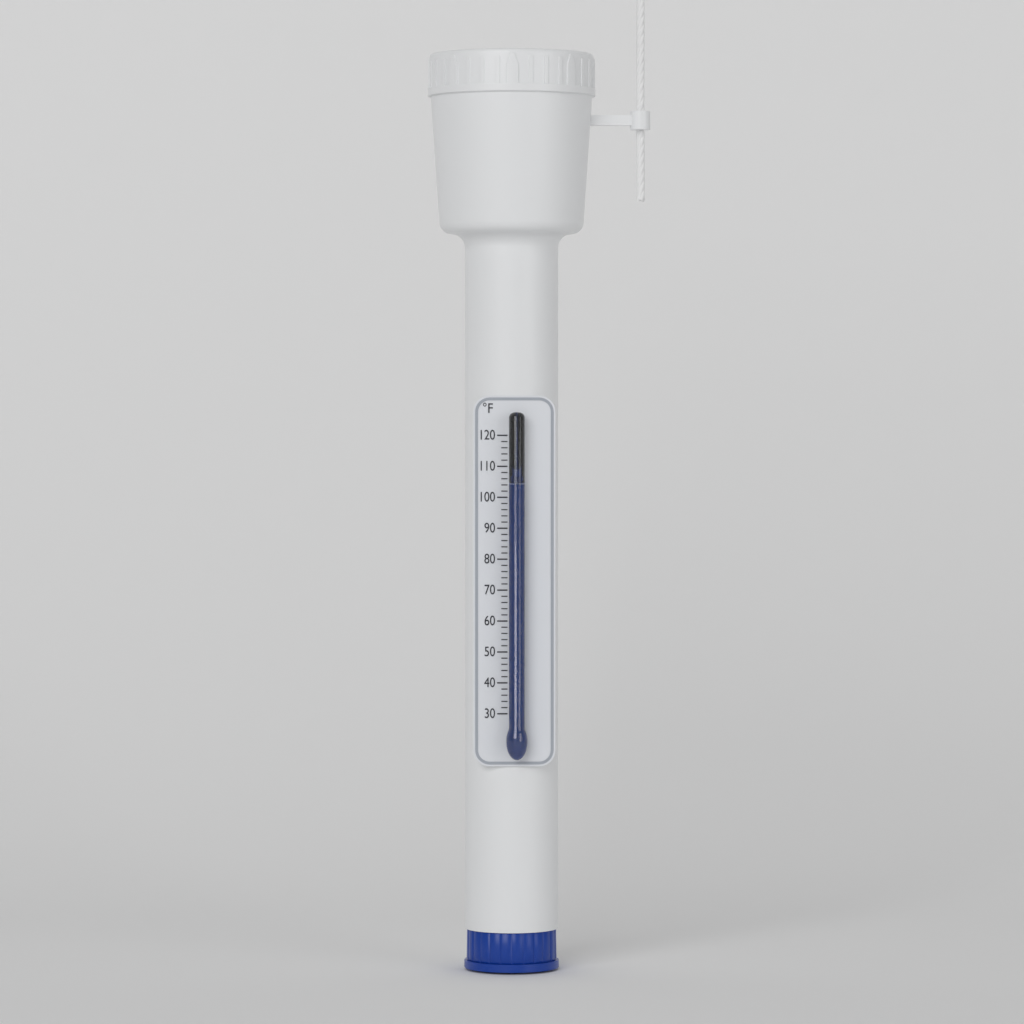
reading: 104 °F
